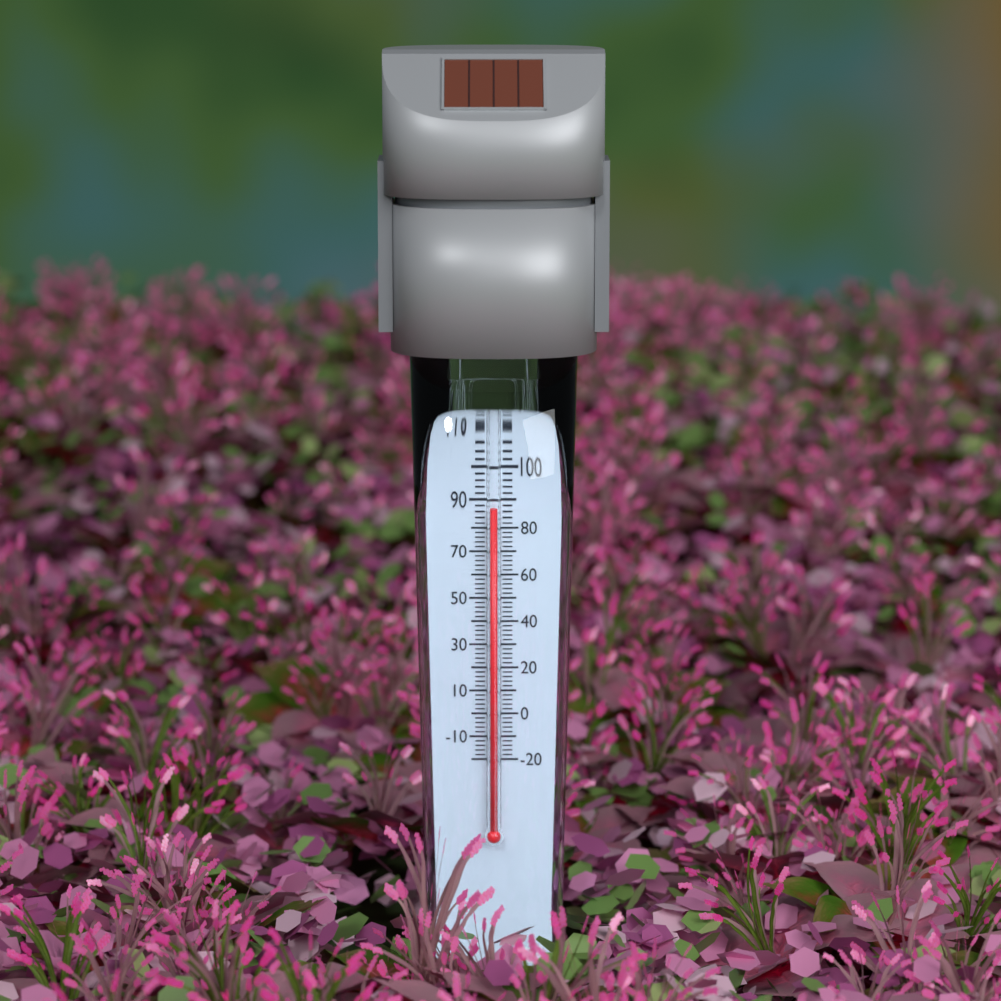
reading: 88 °F
